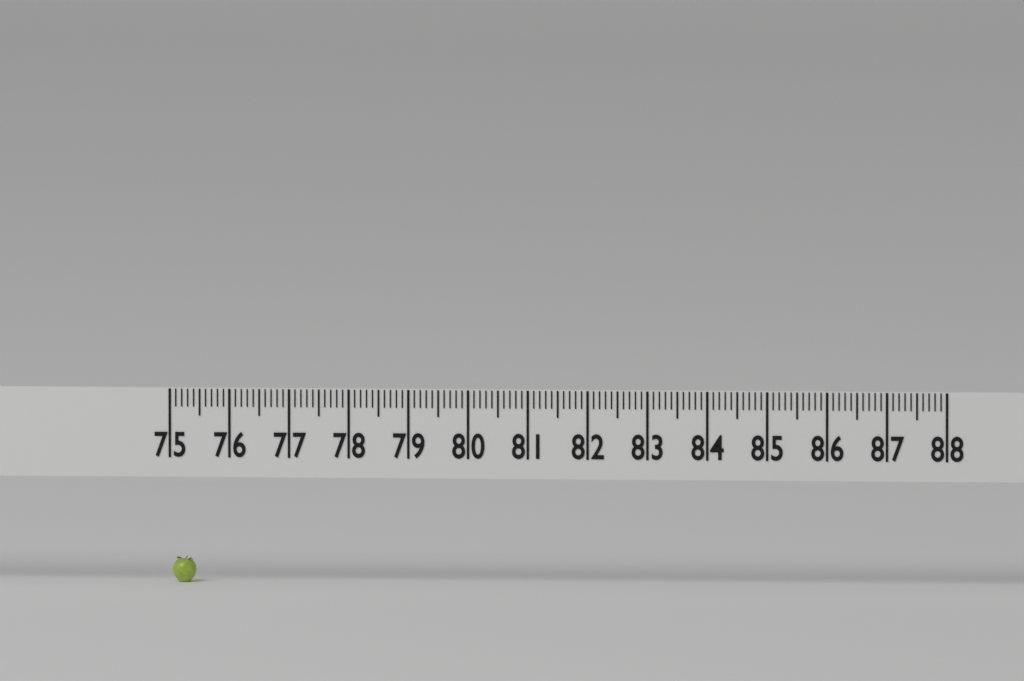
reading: 75.4 (no unit)
